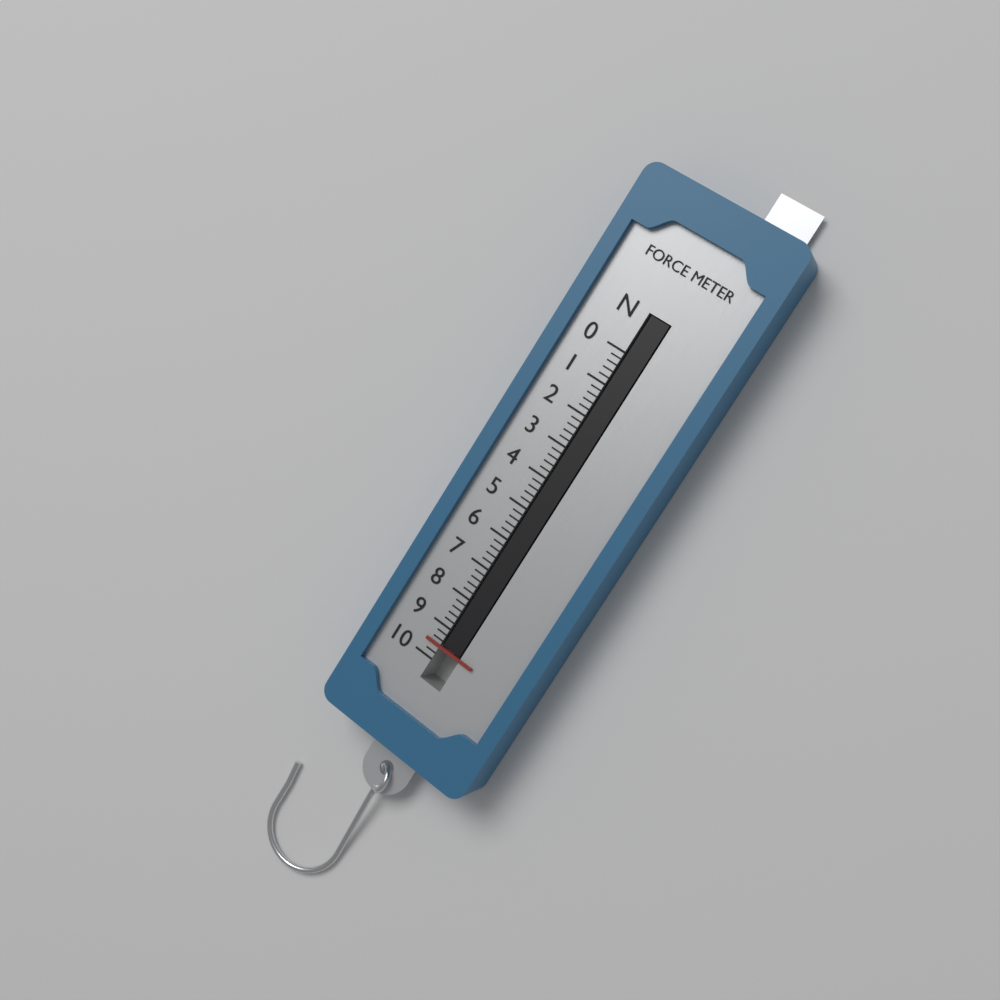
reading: 9.6 N
